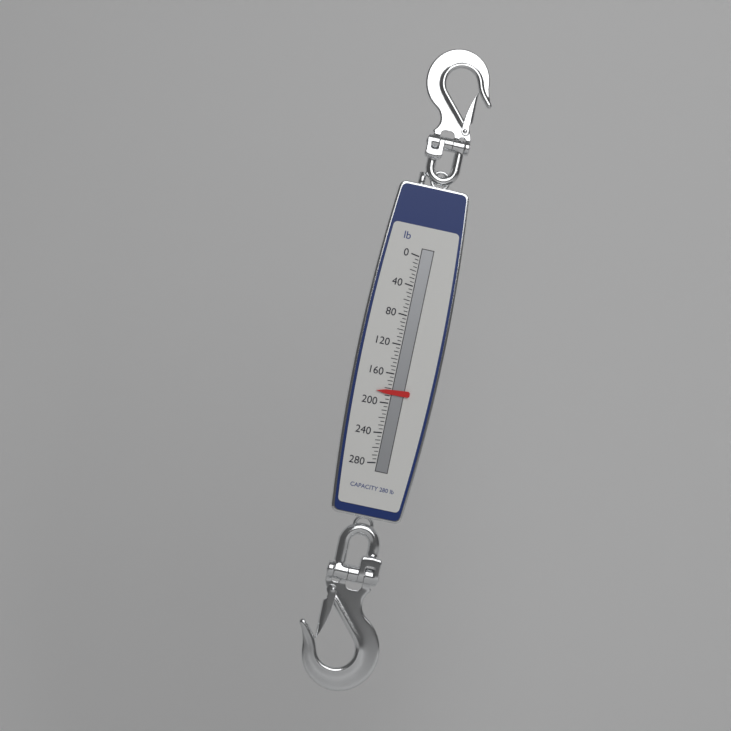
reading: 185 lb
